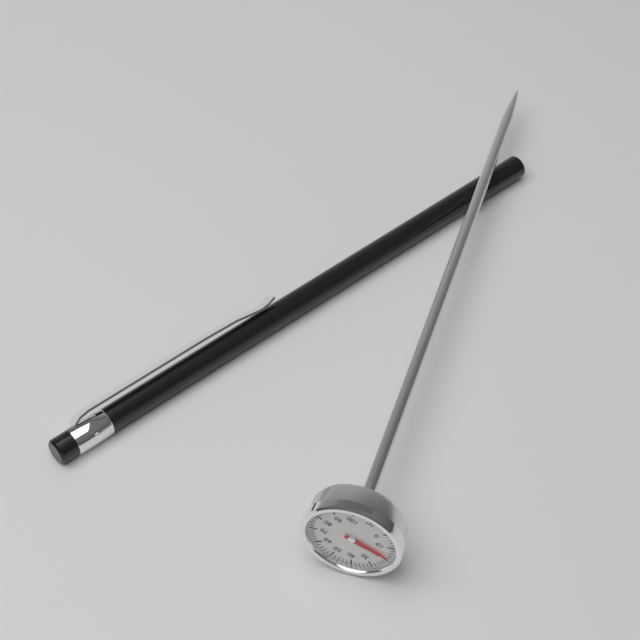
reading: 18 °C
